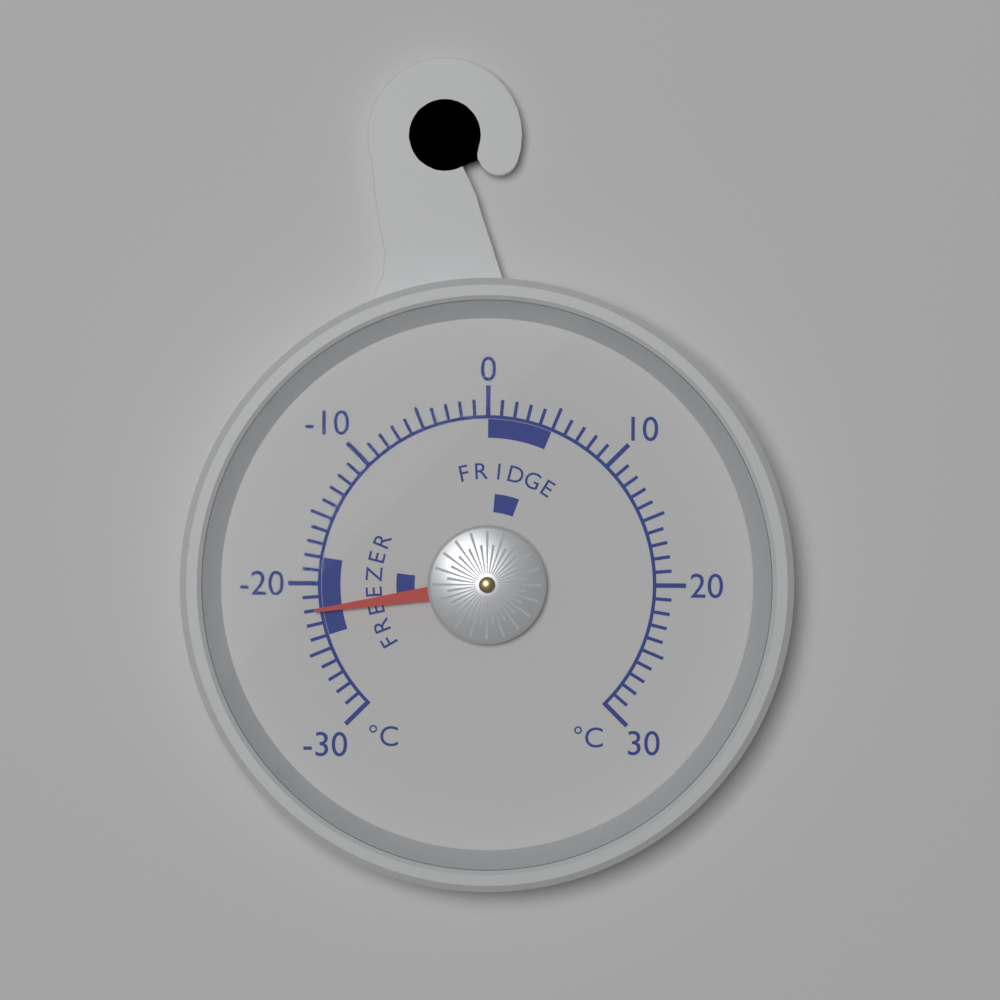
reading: -22 °C
